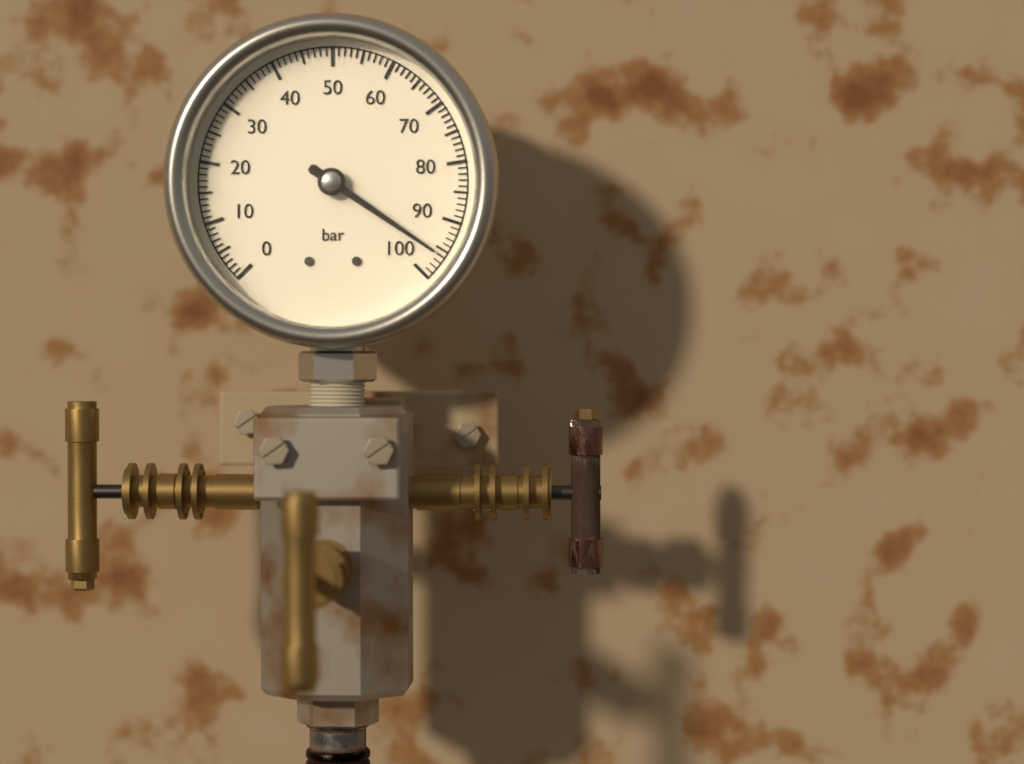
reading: 96 bar
